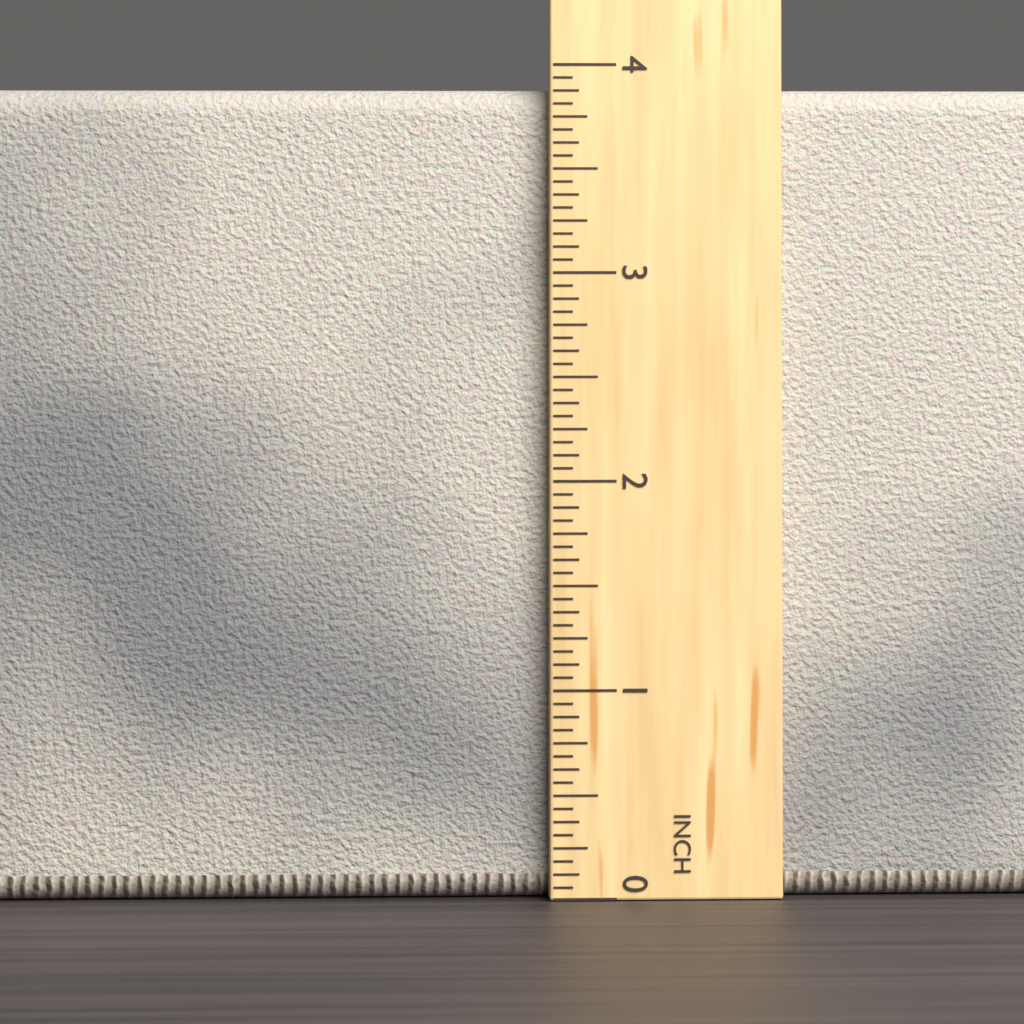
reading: 3.8750 in
